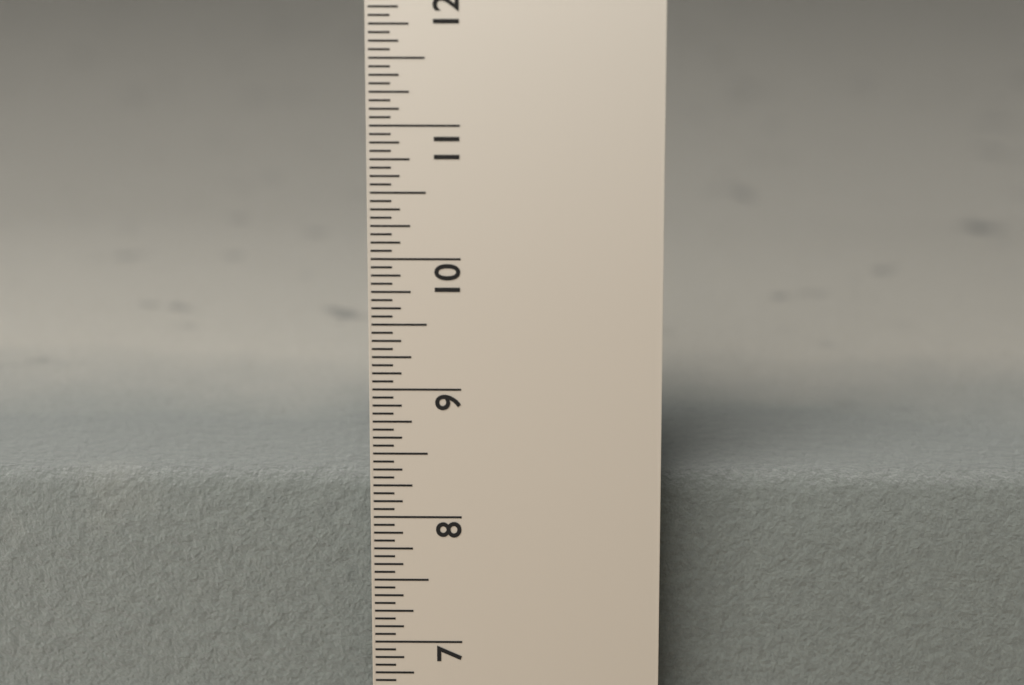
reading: 8.1875 in
